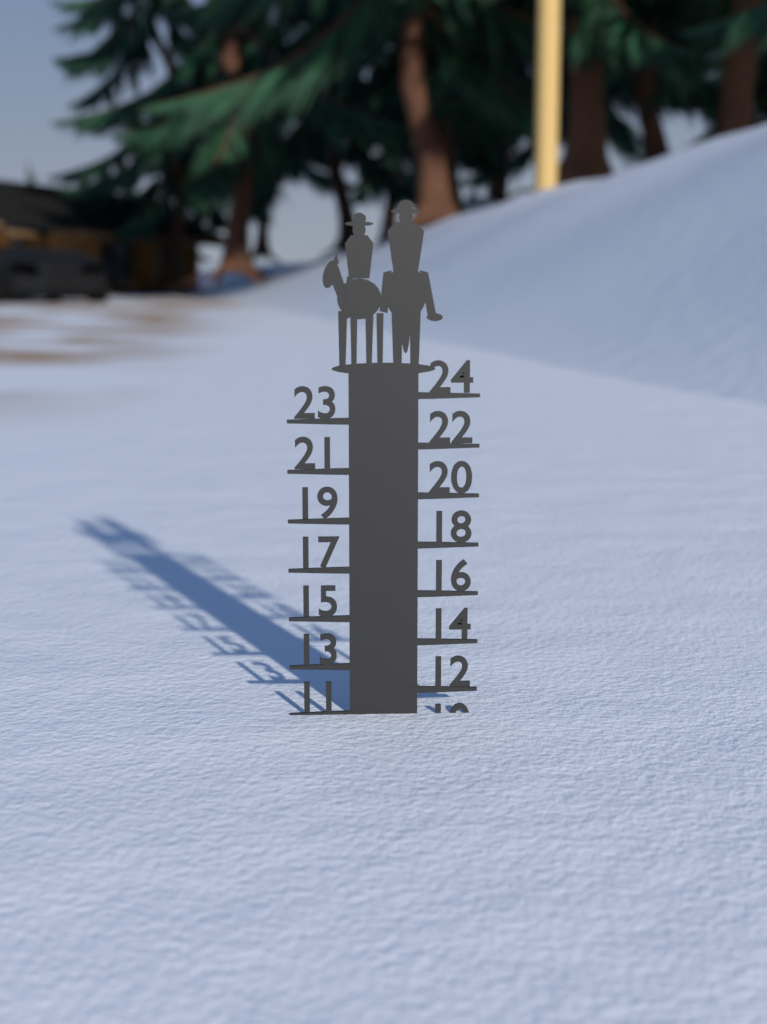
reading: 11 (no unit)
